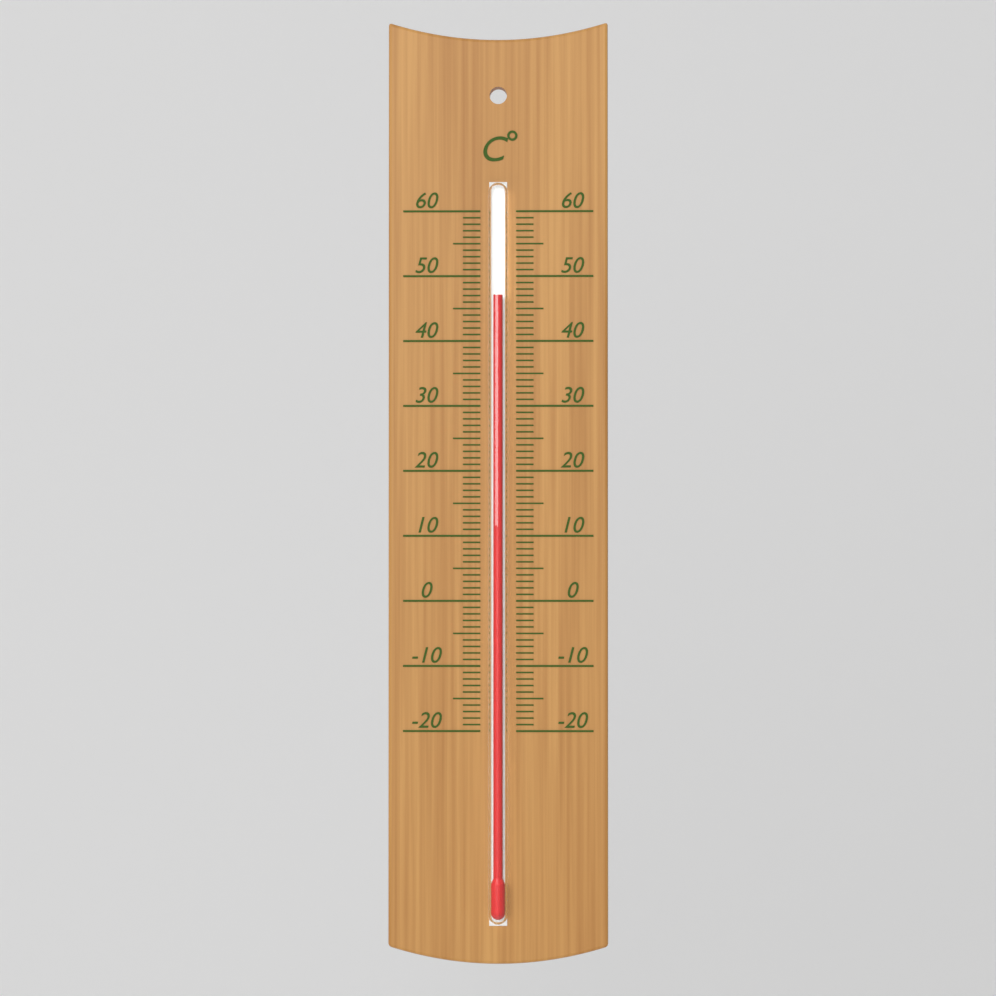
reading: 47 °C
